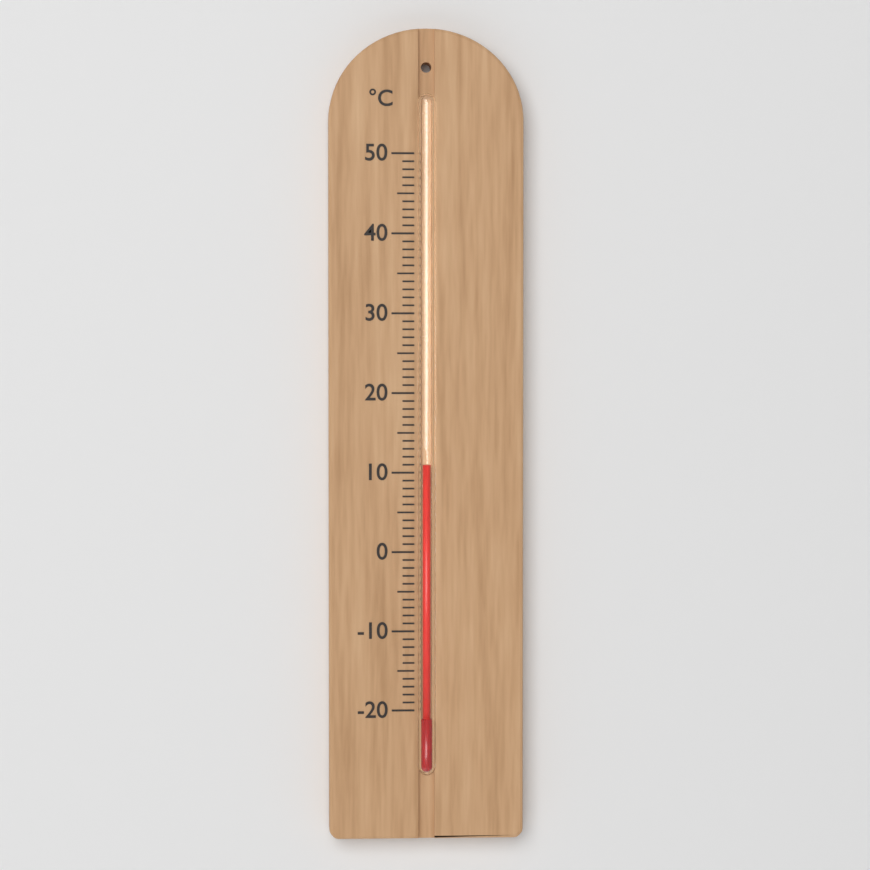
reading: 11 °C
